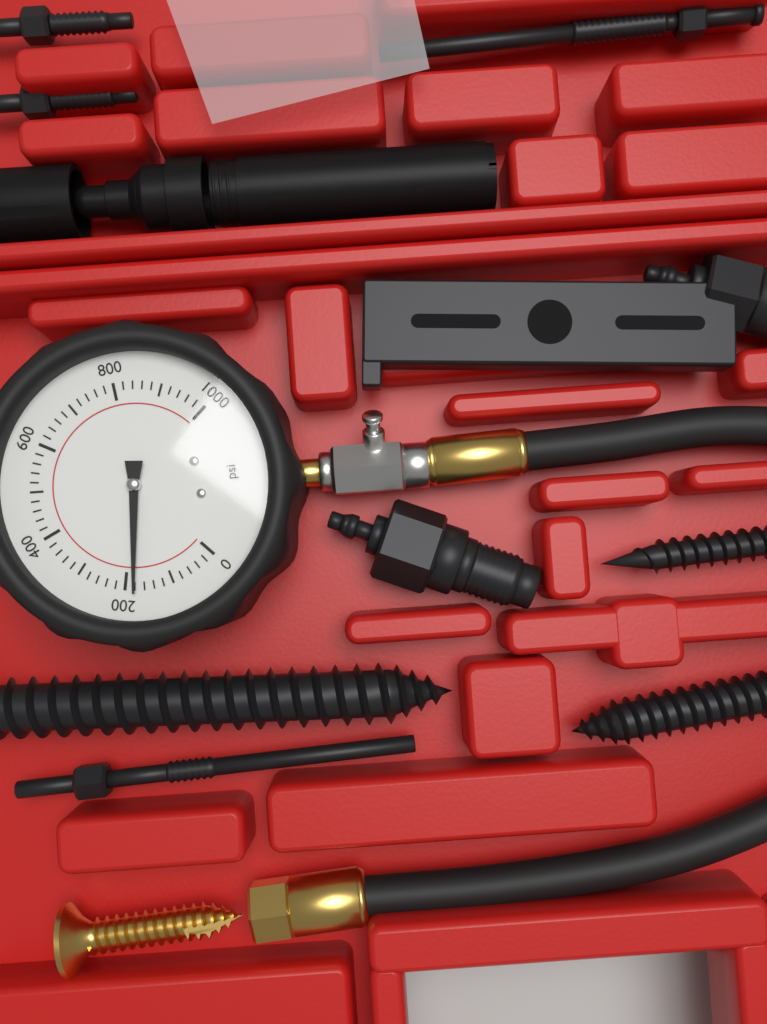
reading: 180 psi
